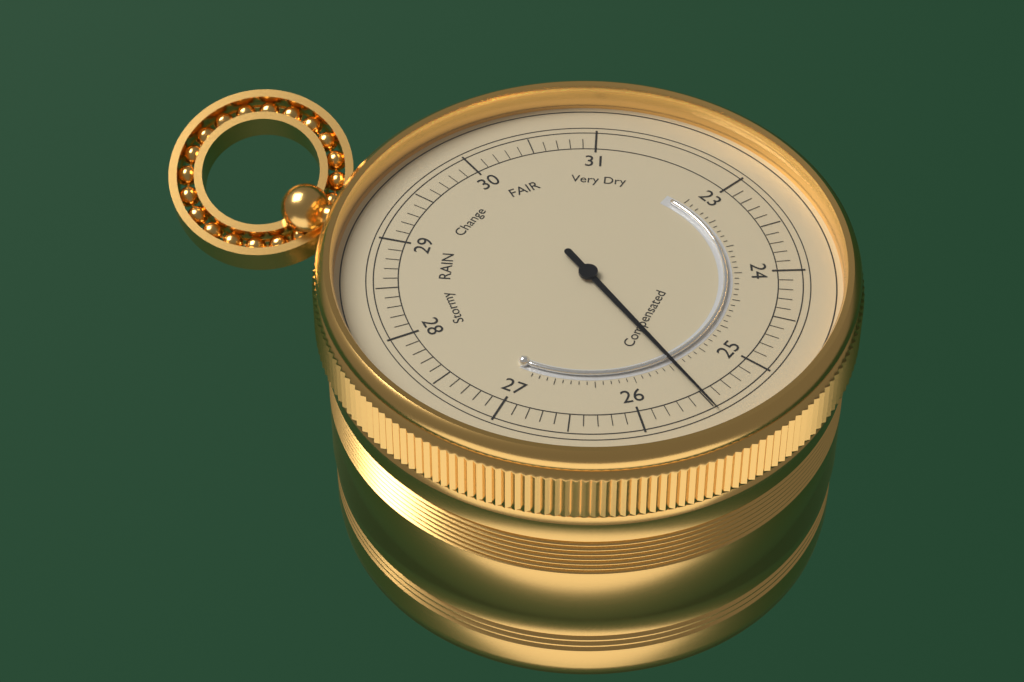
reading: 25.5 (no unit)
